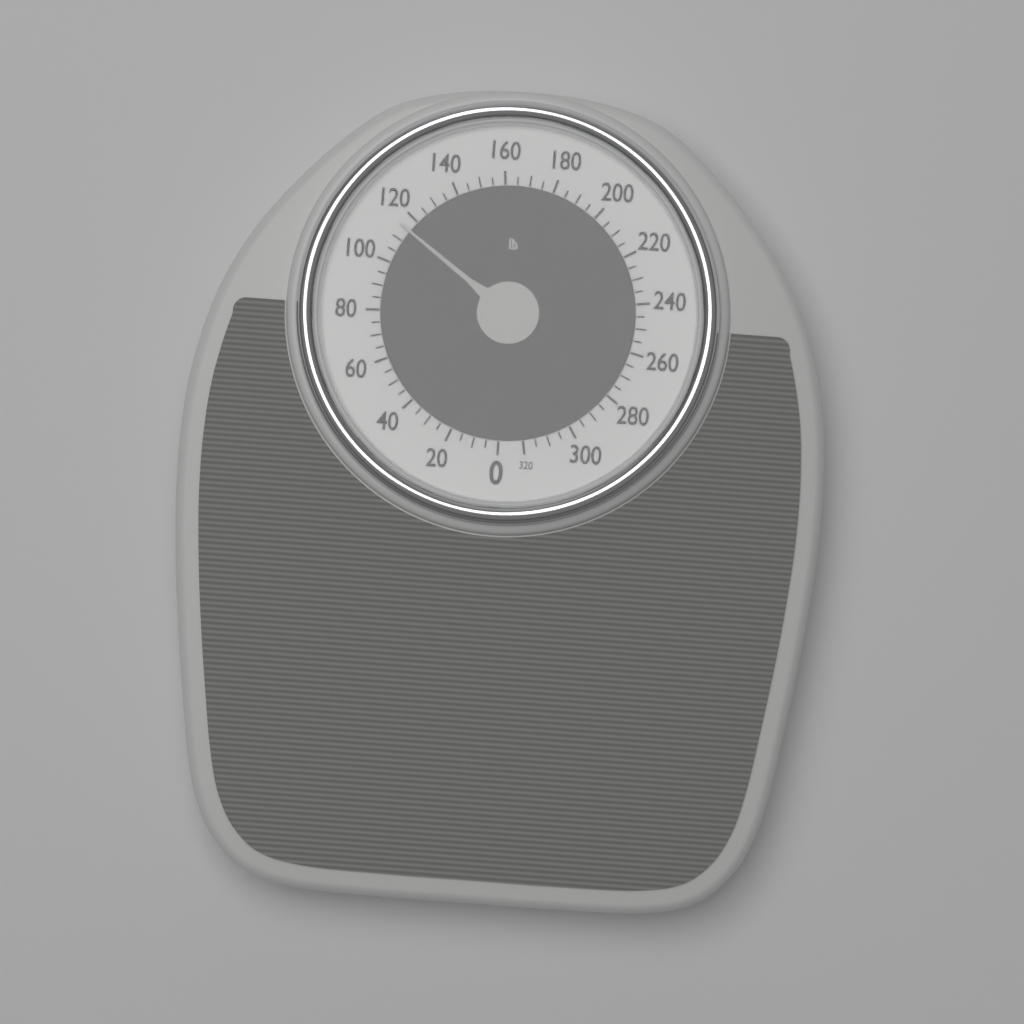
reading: 115 lb
